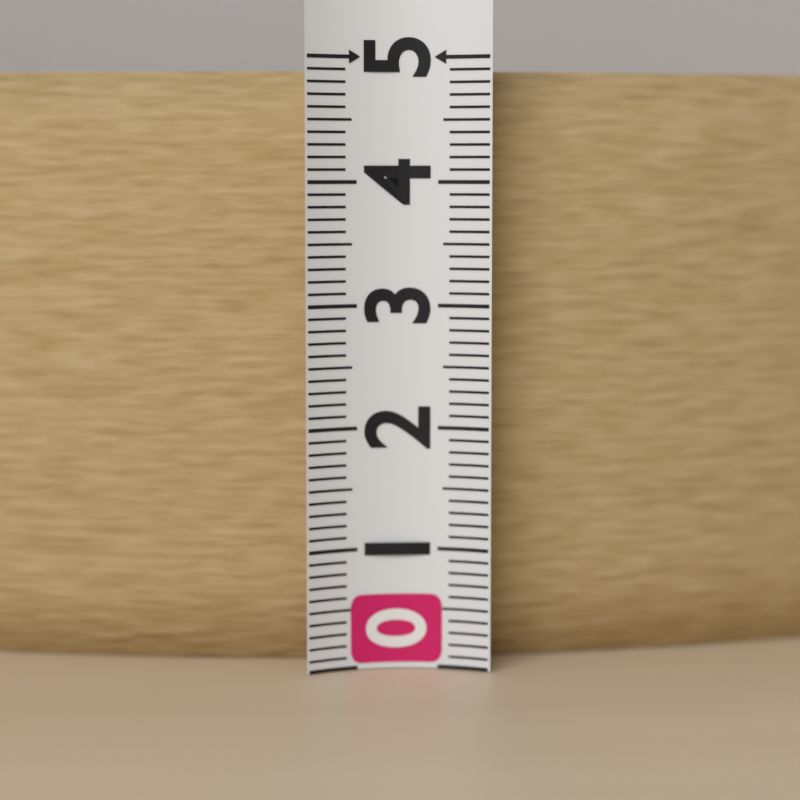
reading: 4.9 (no unit)
